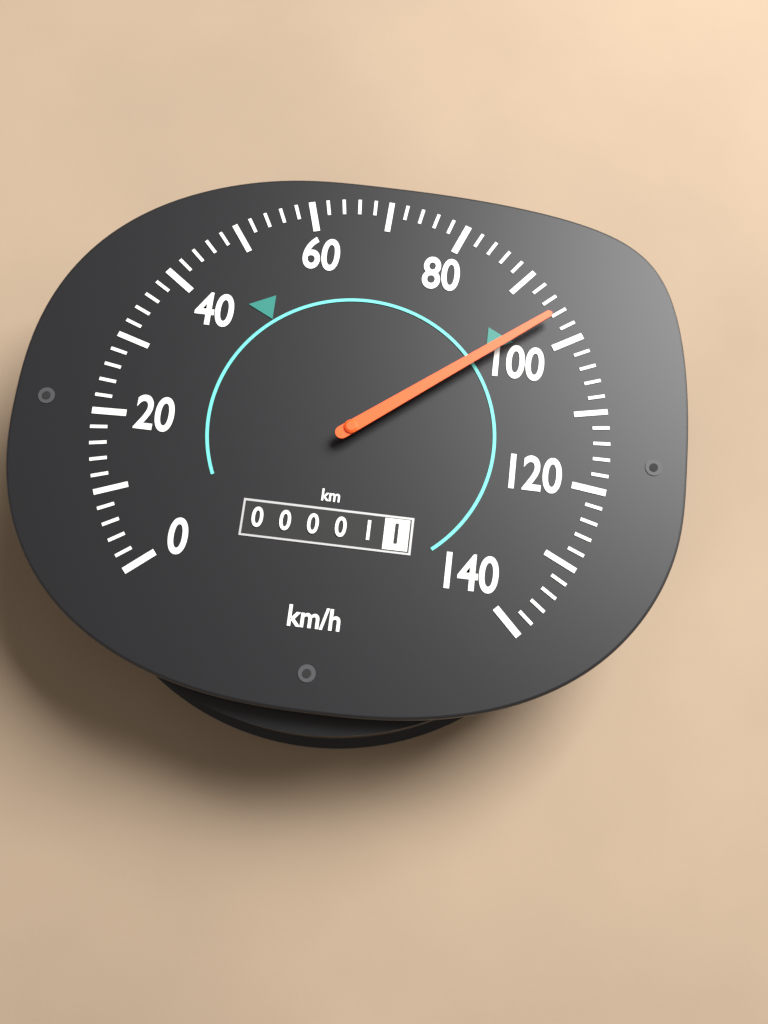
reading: 96 km/h
